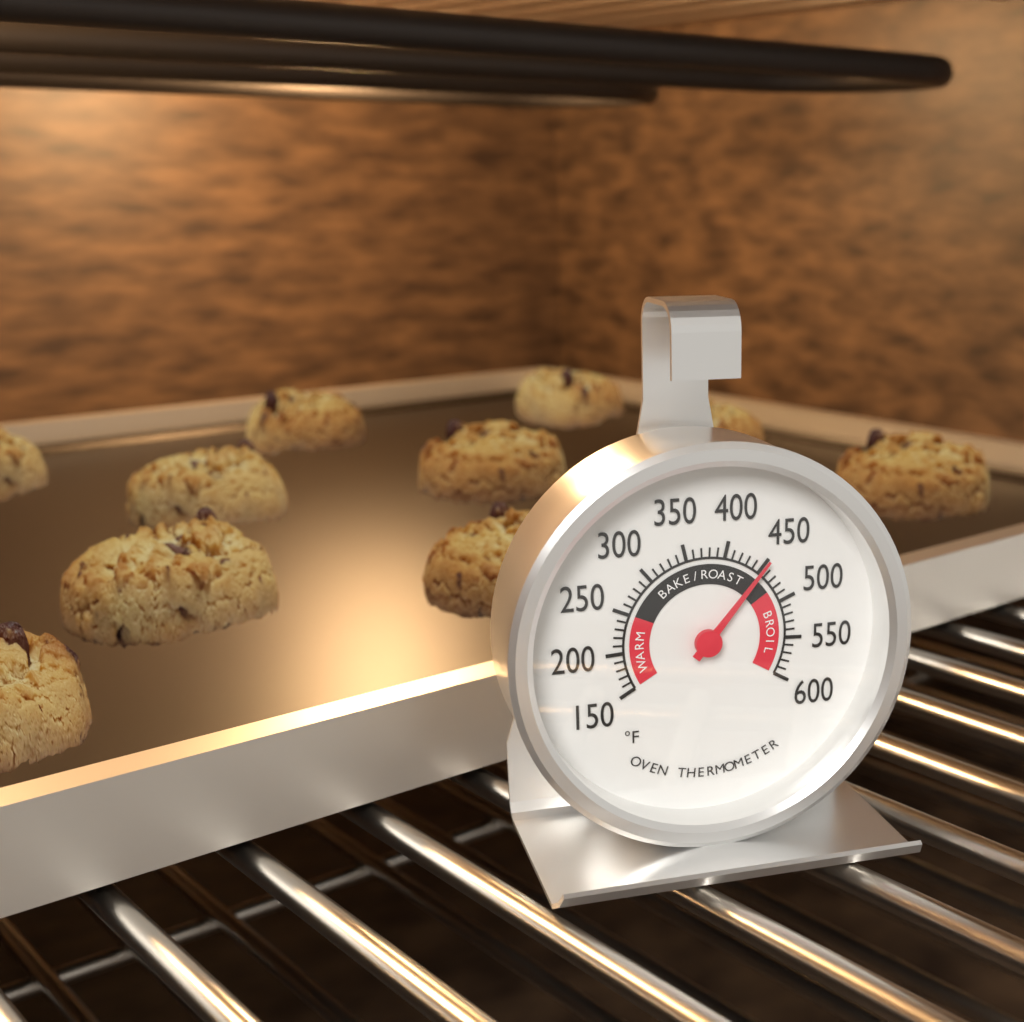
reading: 450 °F
